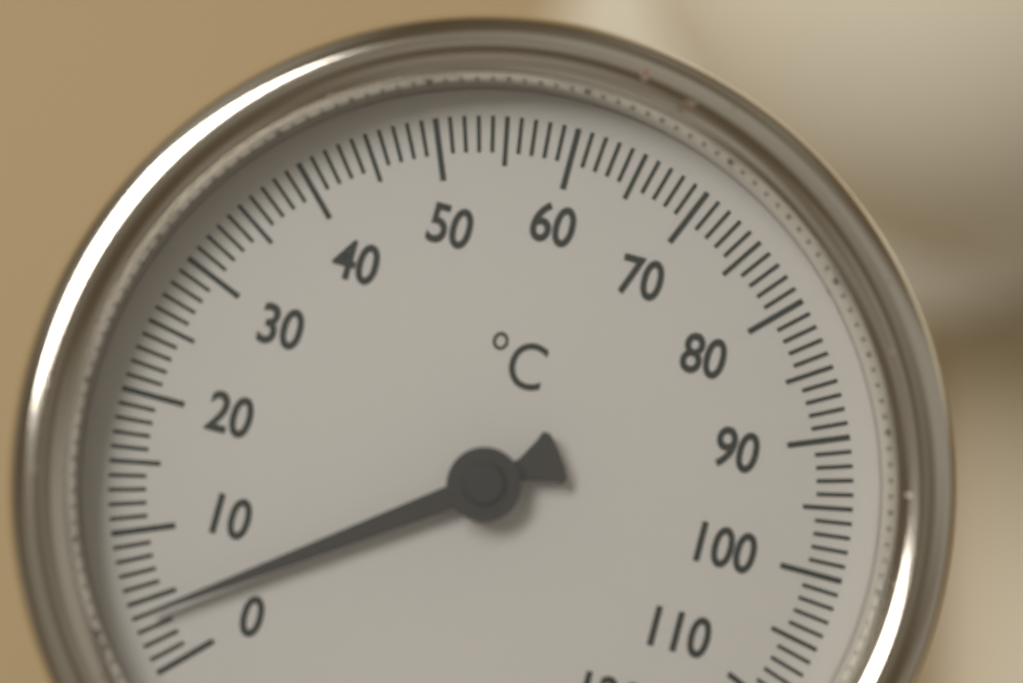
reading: 4 °C
